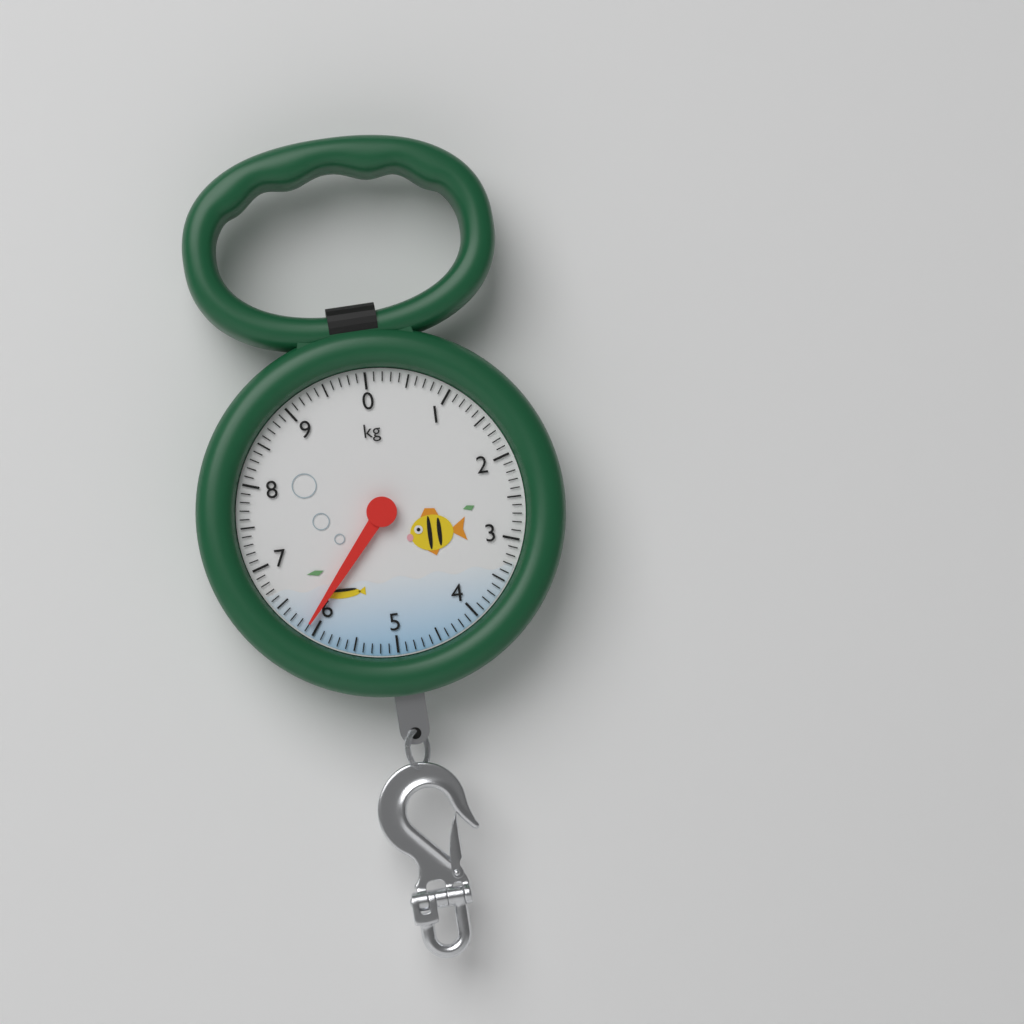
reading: 6.1 kg
